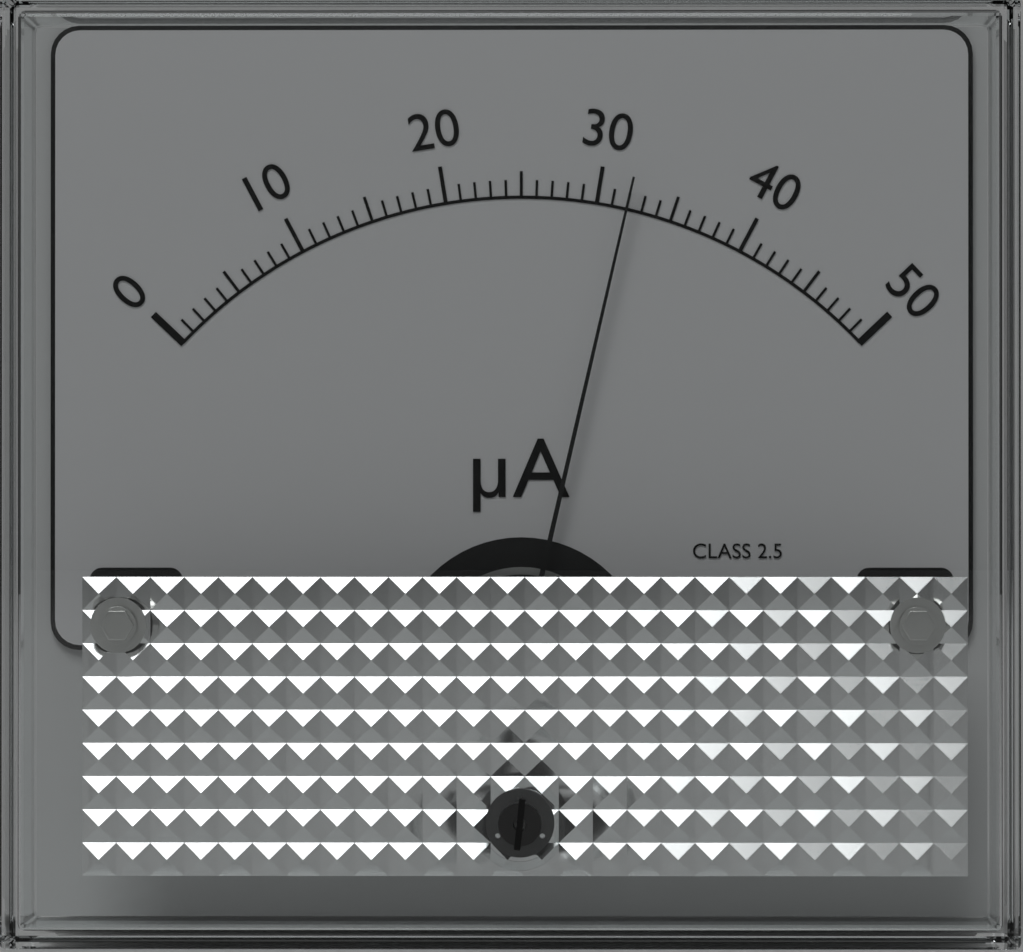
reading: 32 µA
